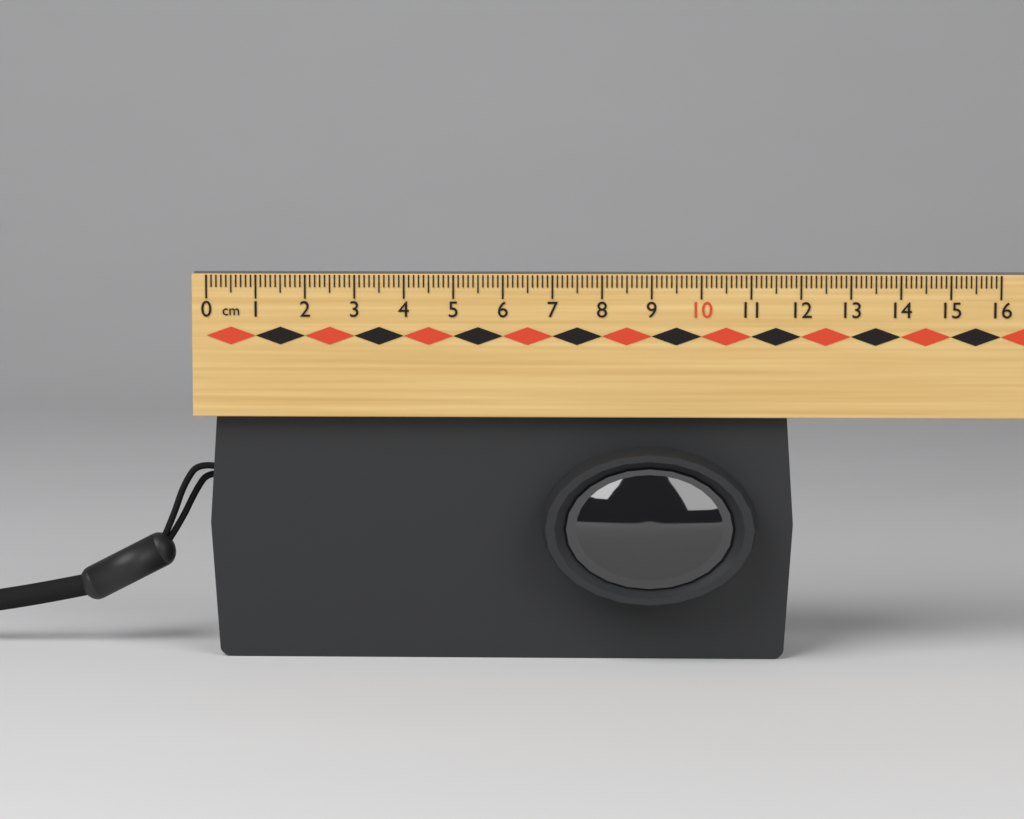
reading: 11.9 cm
